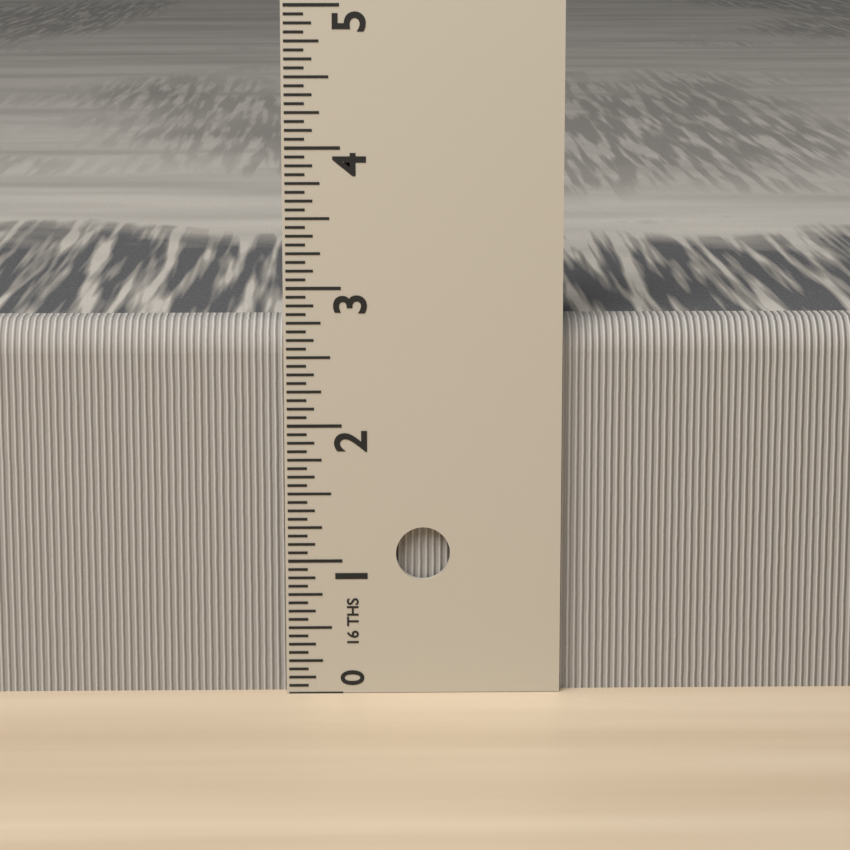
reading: 2.7500 in
